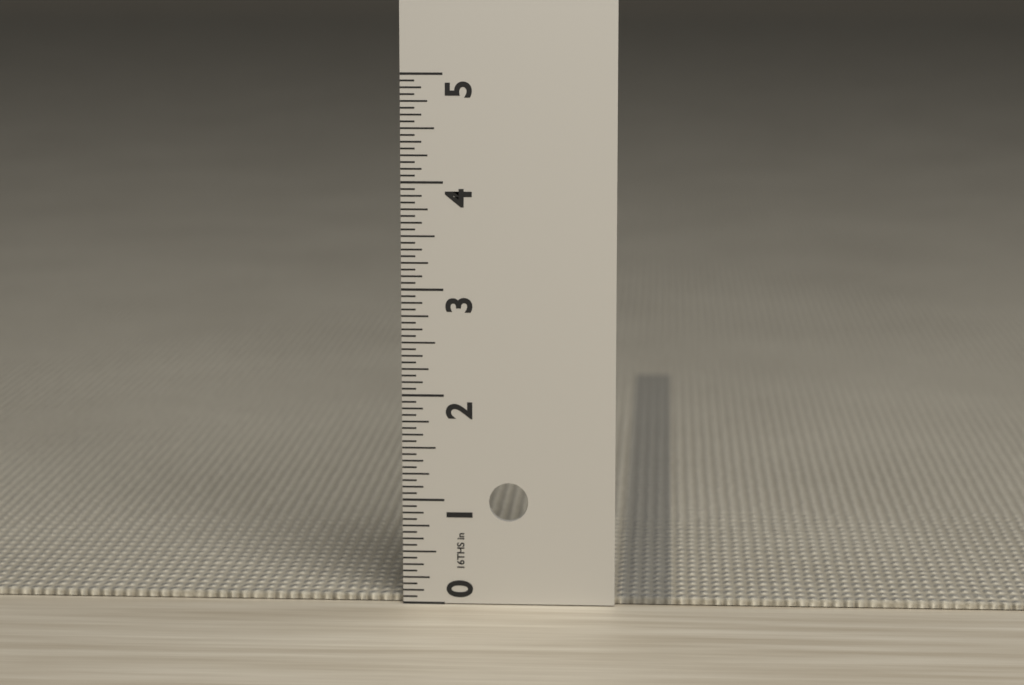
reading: 0.0625 in
